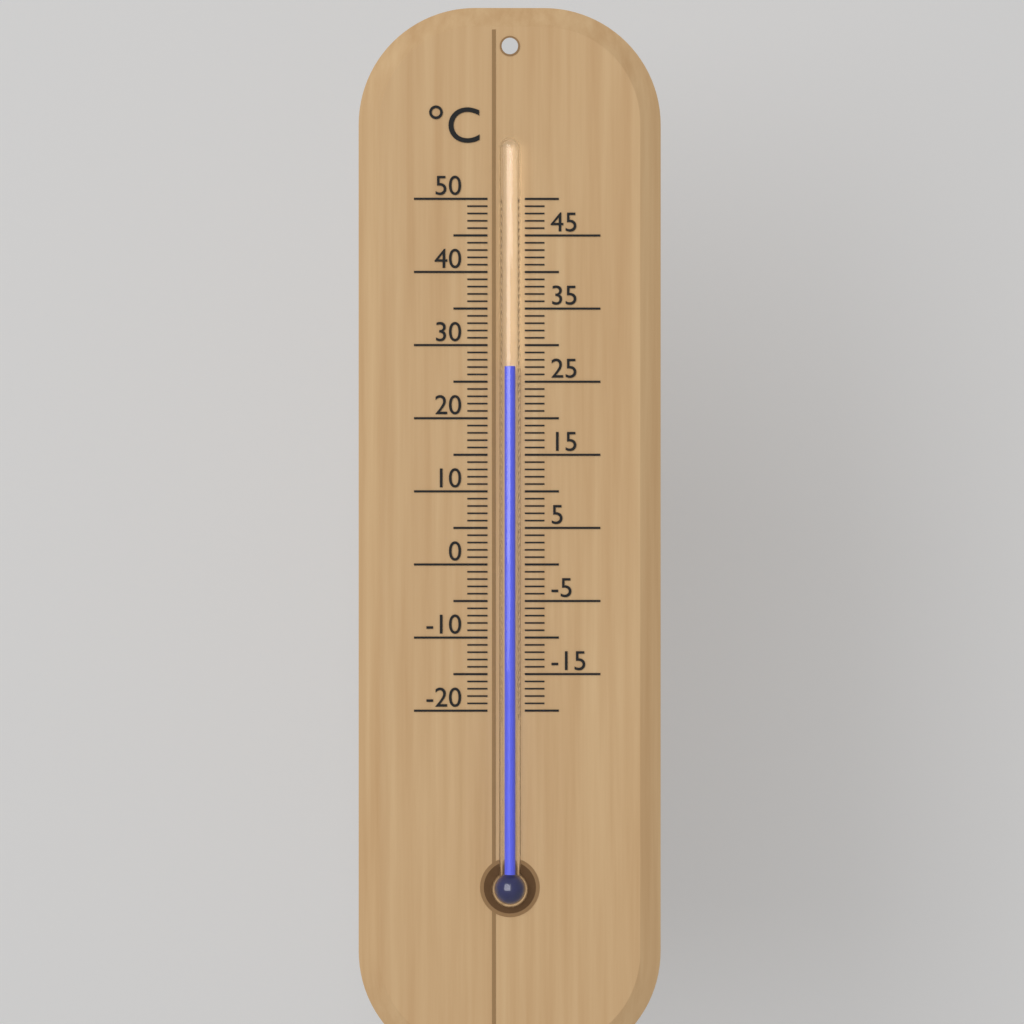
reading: 27 °C
